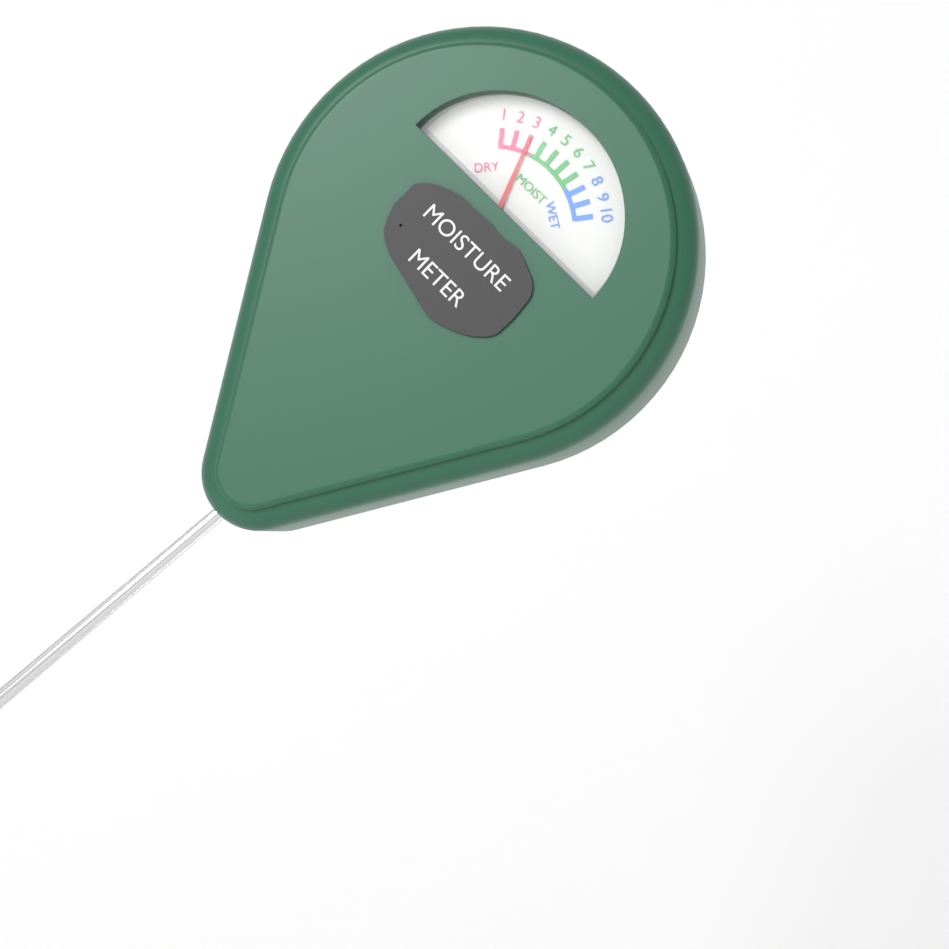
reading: 3 (no unit)
